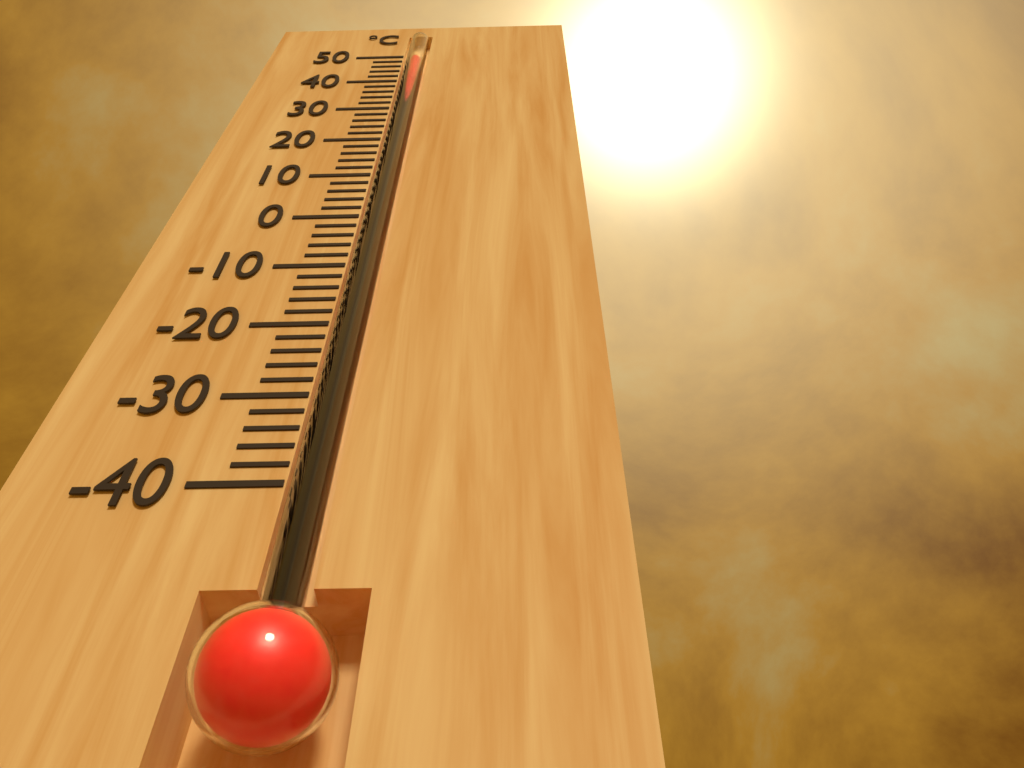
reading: 48 °C
